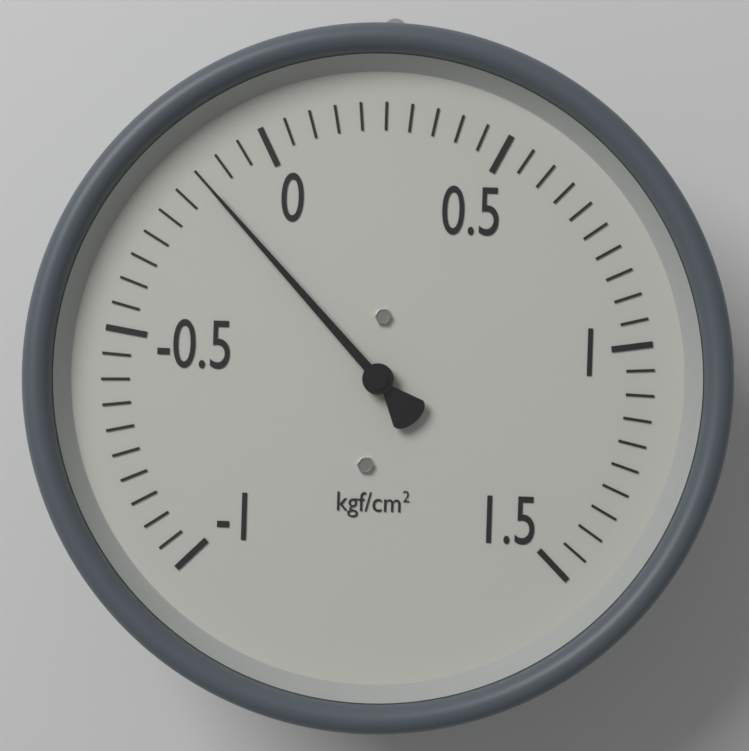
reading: -0.15 kgf/cm²
